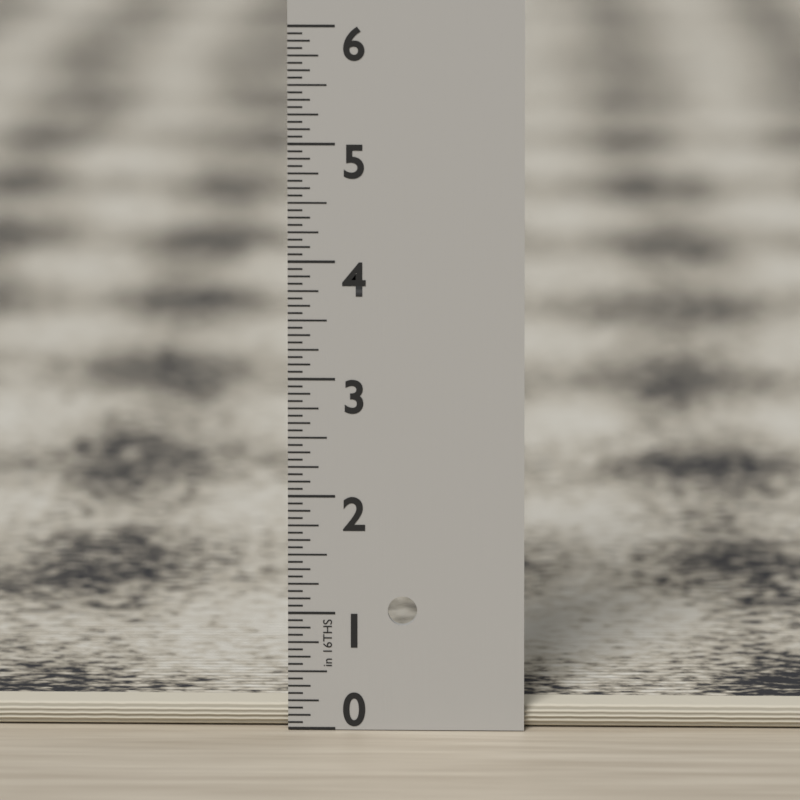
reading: 0.1875 in
